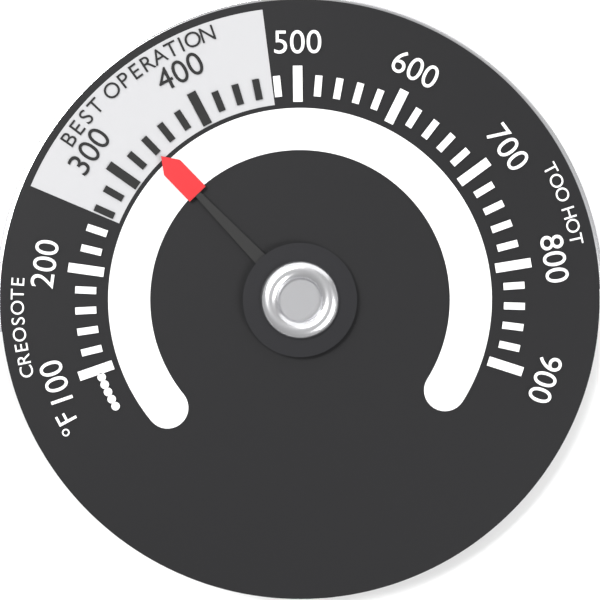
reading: 340 °F
